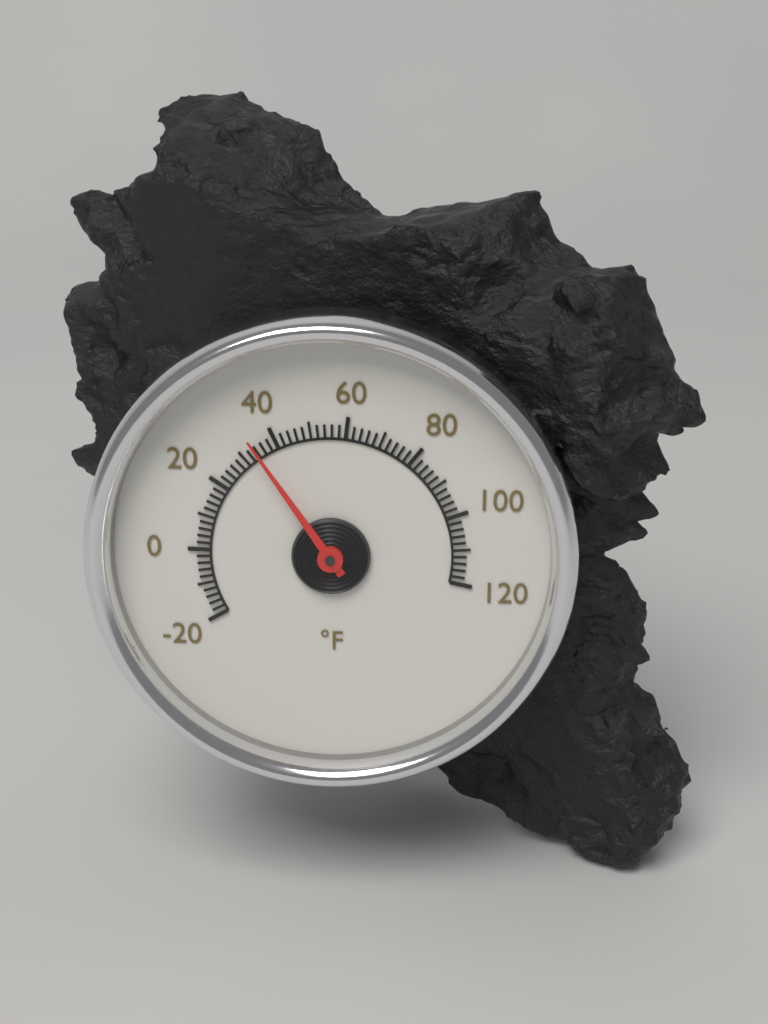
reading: 34 °F
